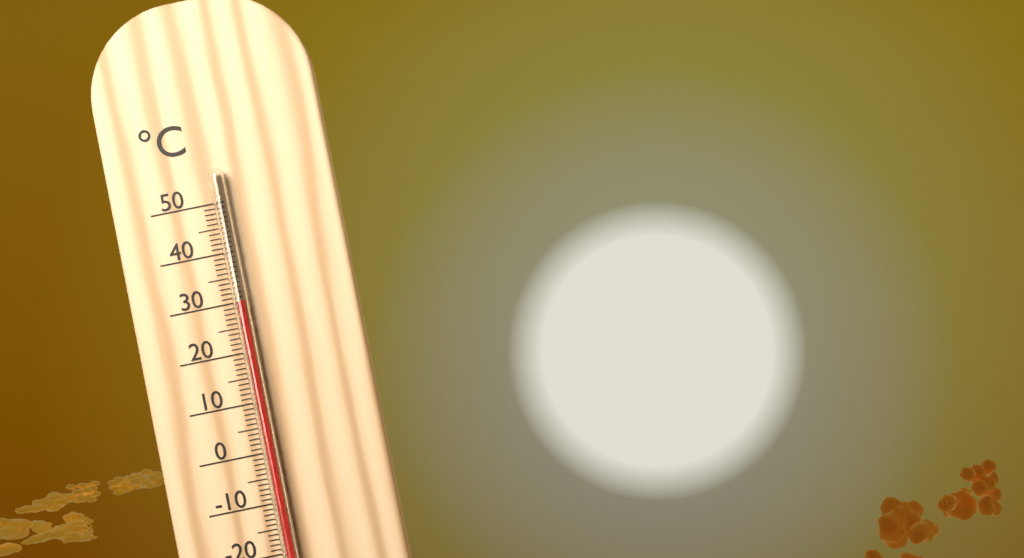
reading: 30 °C
